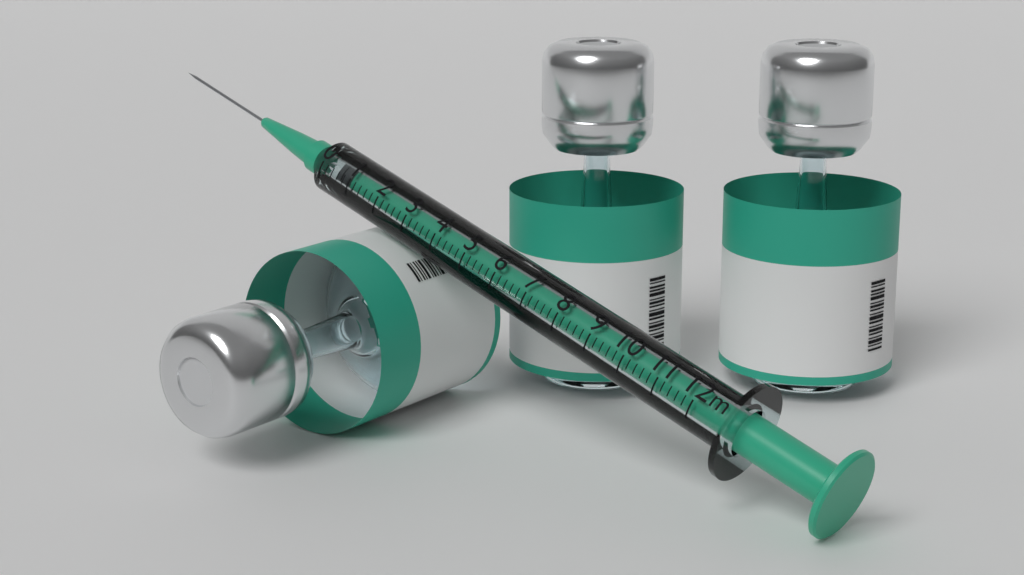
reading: 0.5 ml
